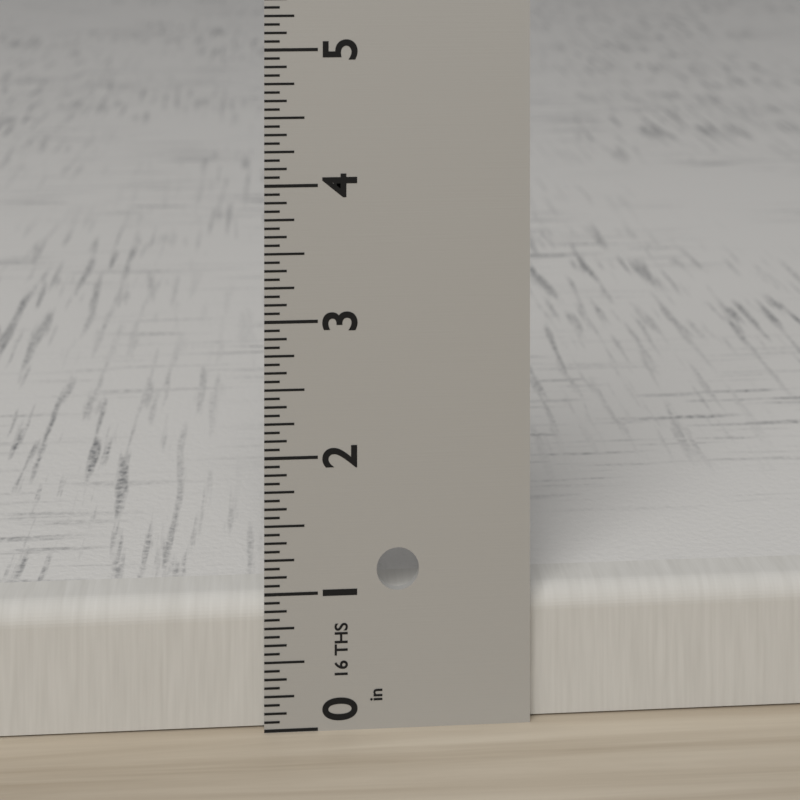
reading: 0.9375 in
